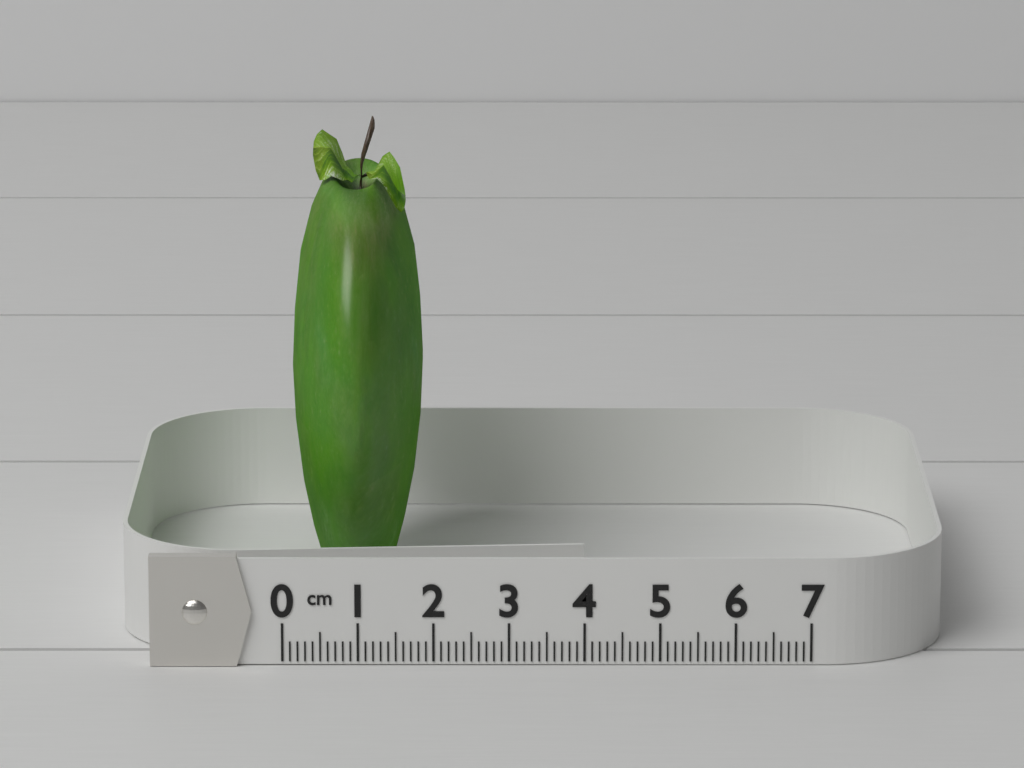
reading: 1.8 cm
